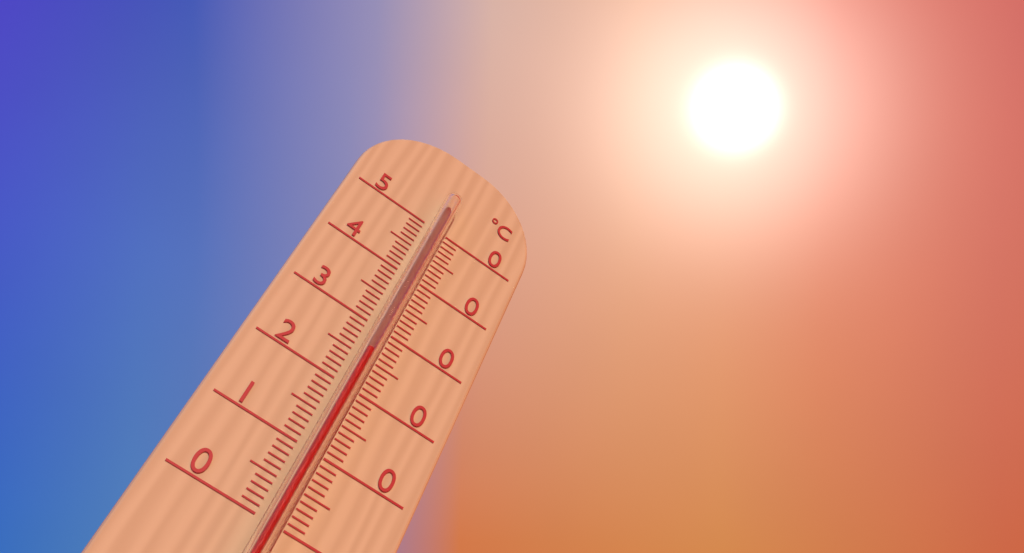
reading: 25 °C
